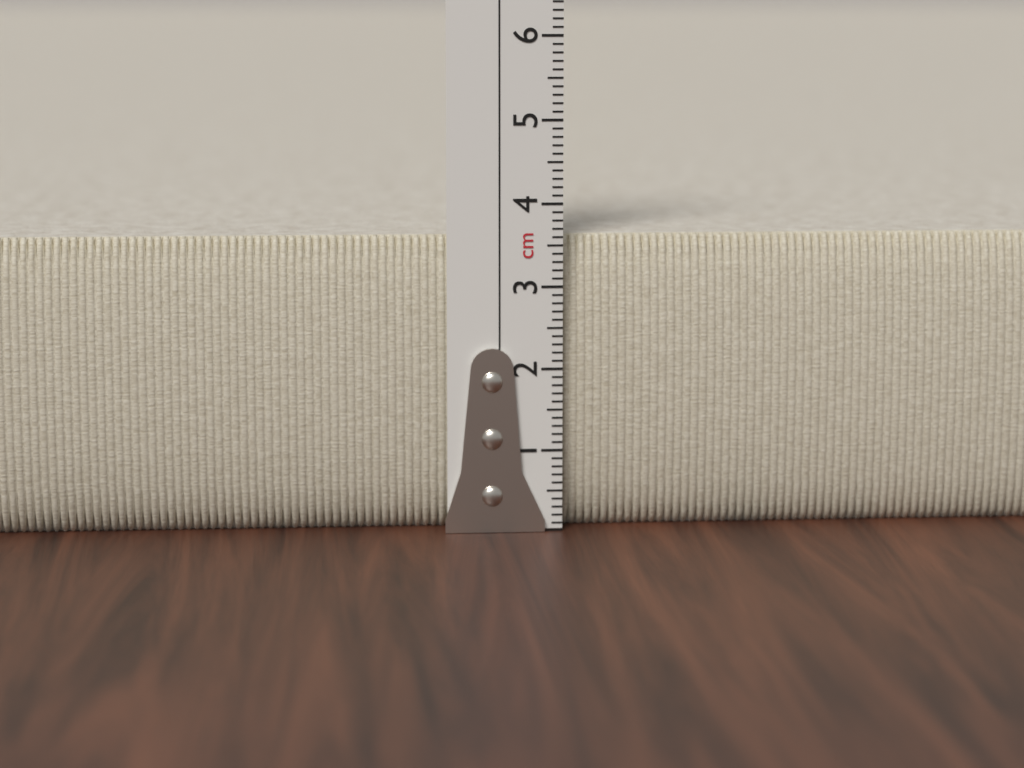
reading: 3.6 cm
